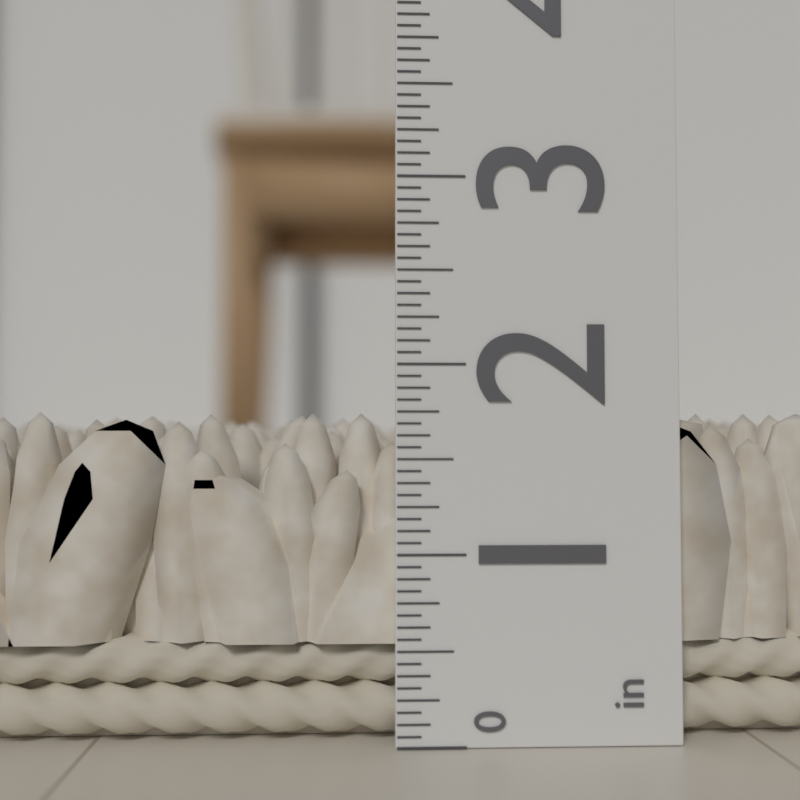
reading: 1.7500 in
